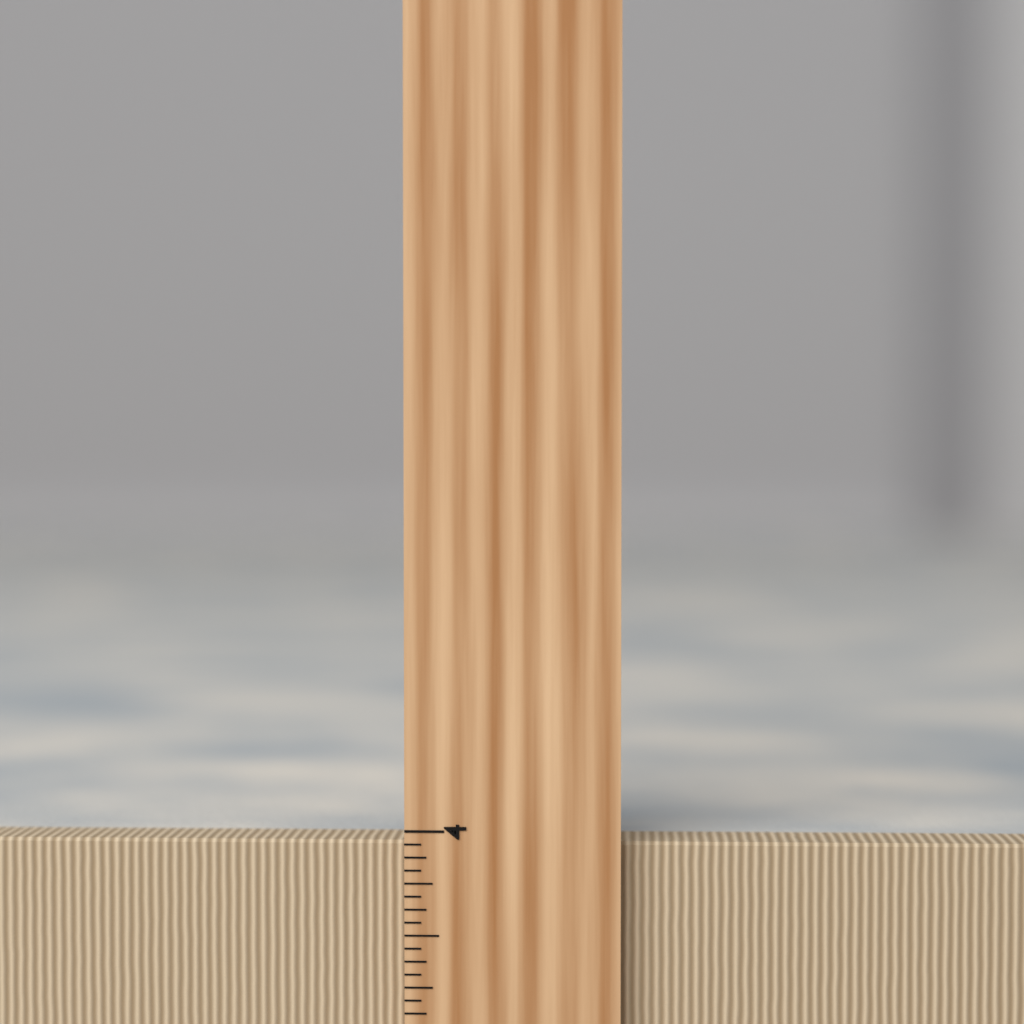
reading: 3.9375 inch
